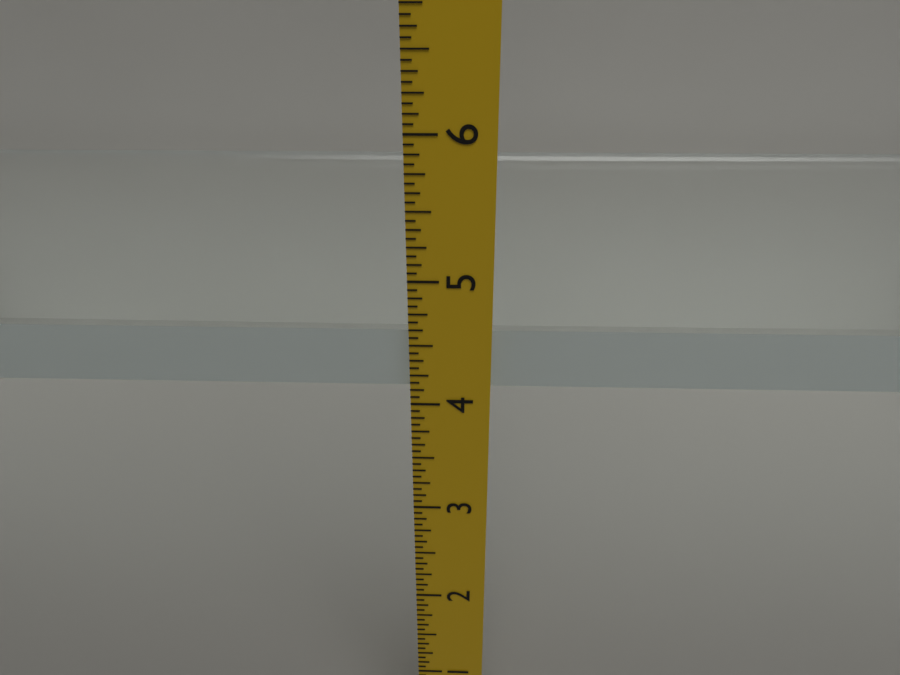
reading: 4.5625 in
